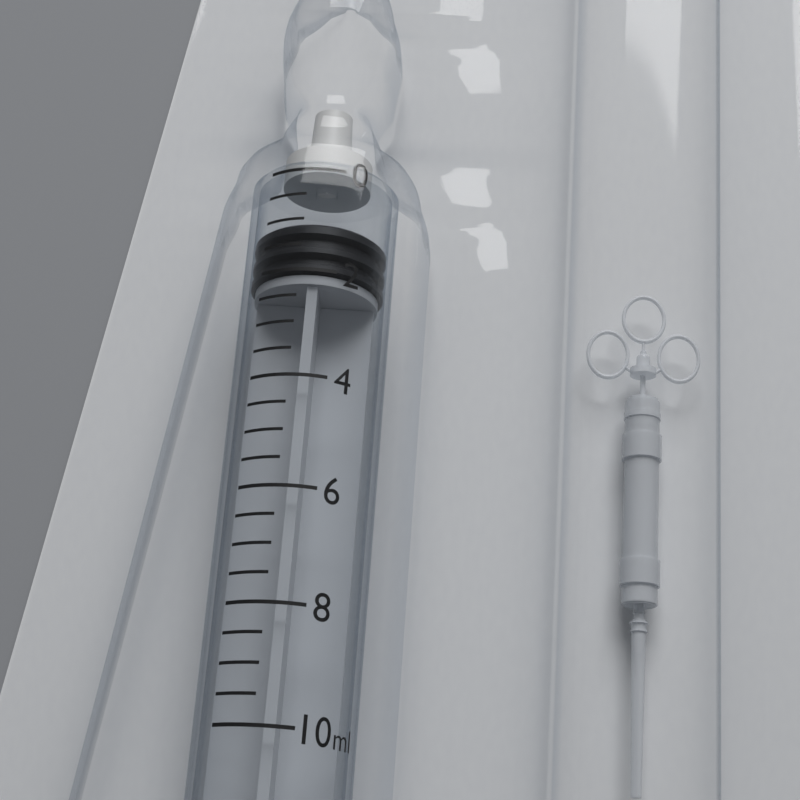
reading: 1.0 ml
